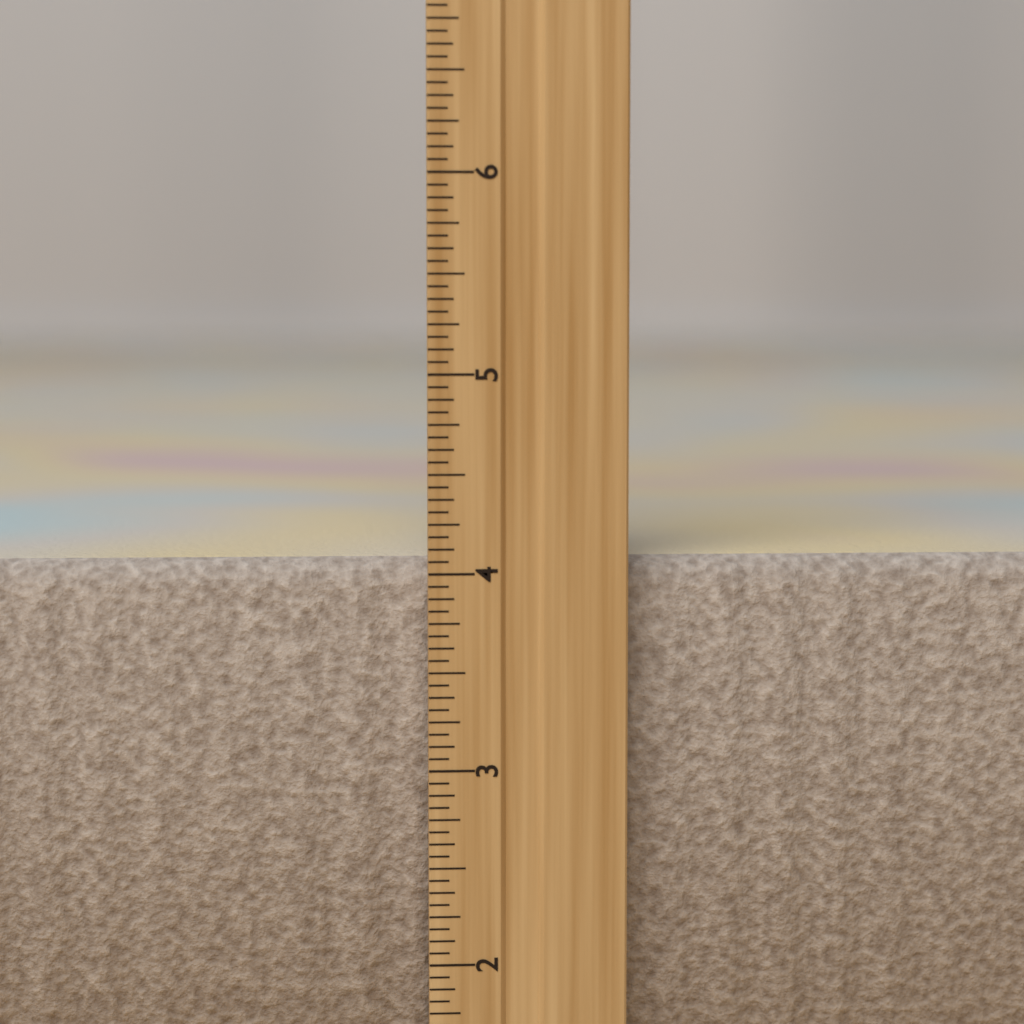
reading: 4.0625 inch
